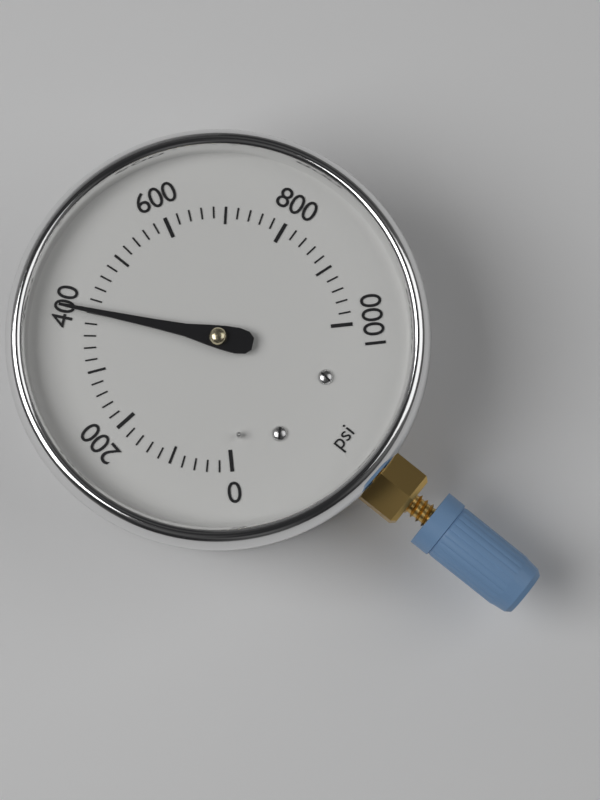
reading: 400 psi
